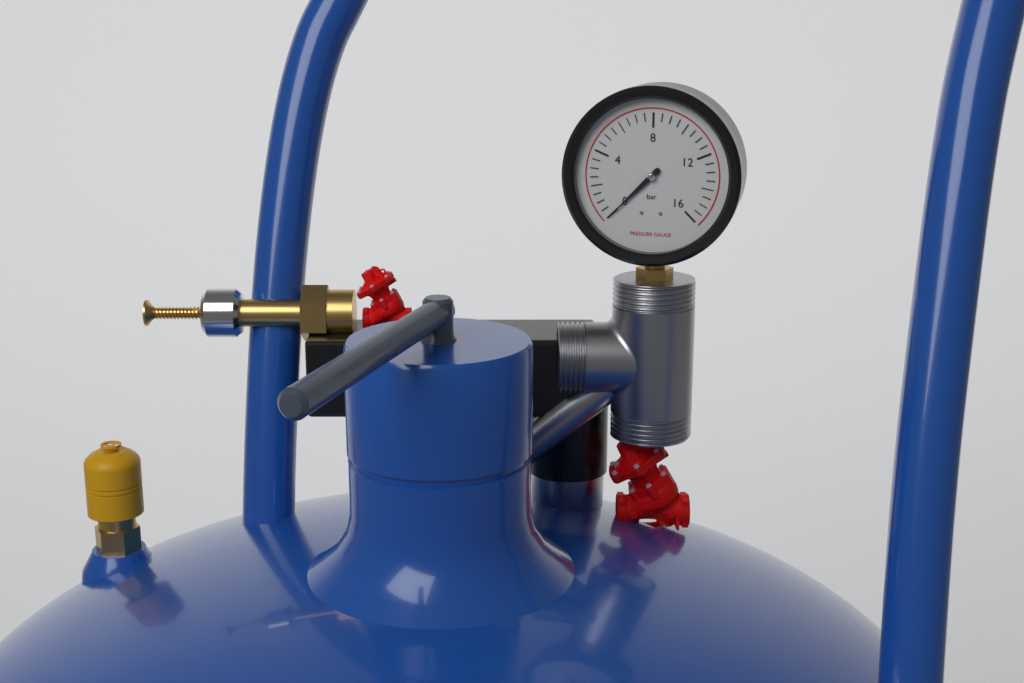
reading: 0.0 bar
